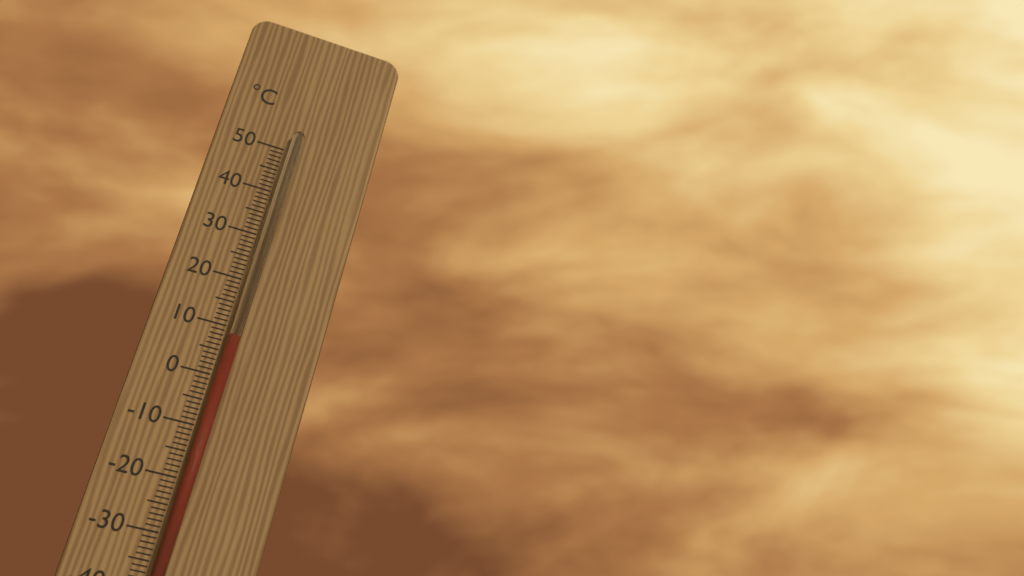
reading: 8 °C
